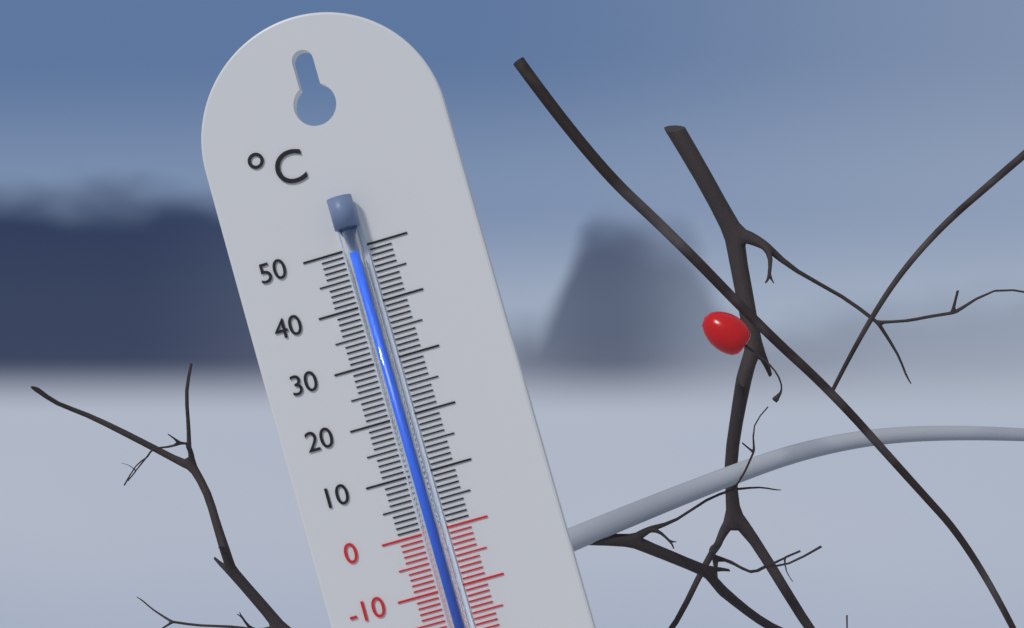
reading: 49 °C
